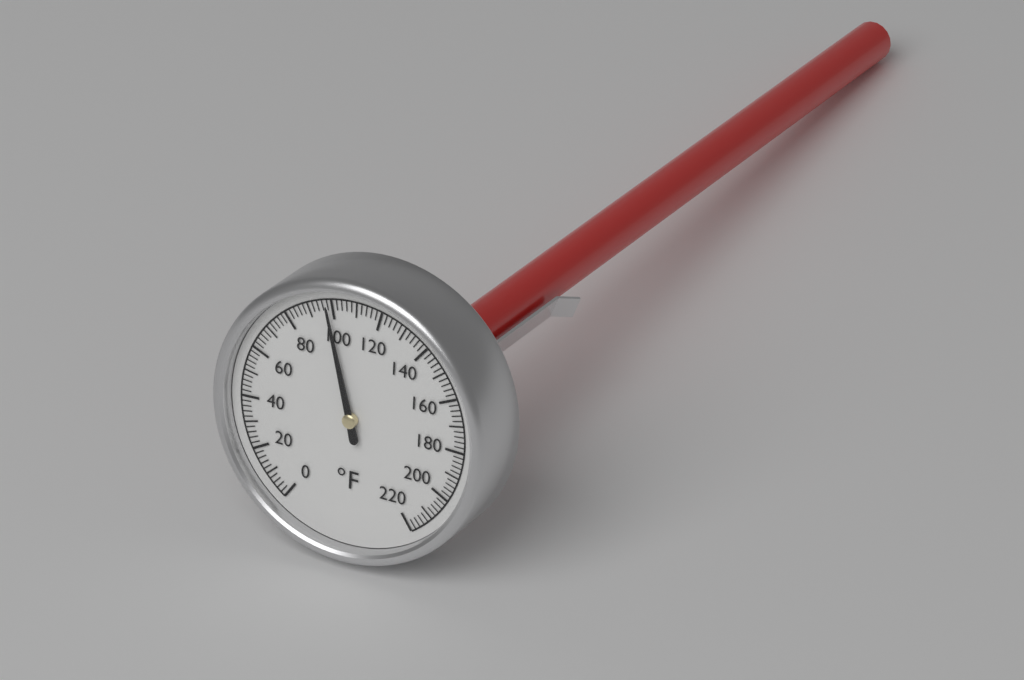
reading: 98 °F
